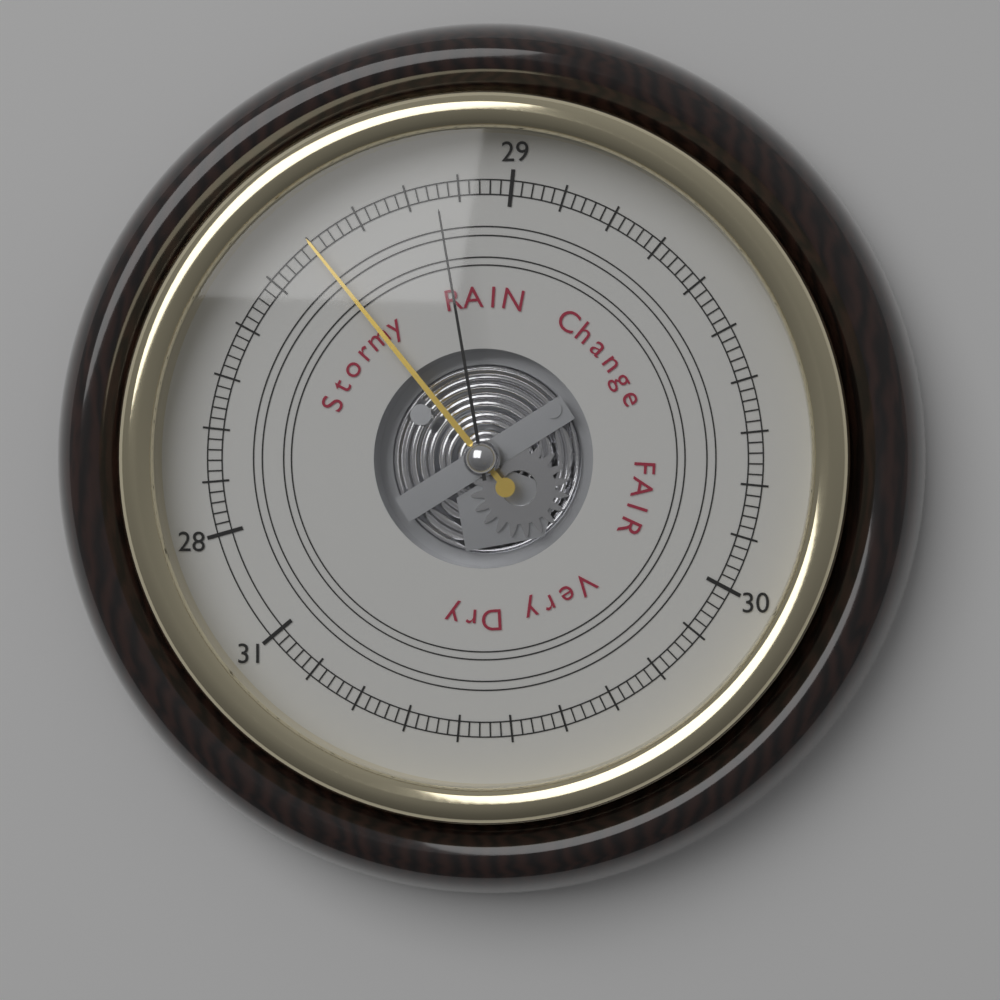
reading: 28.60 (no unit)
